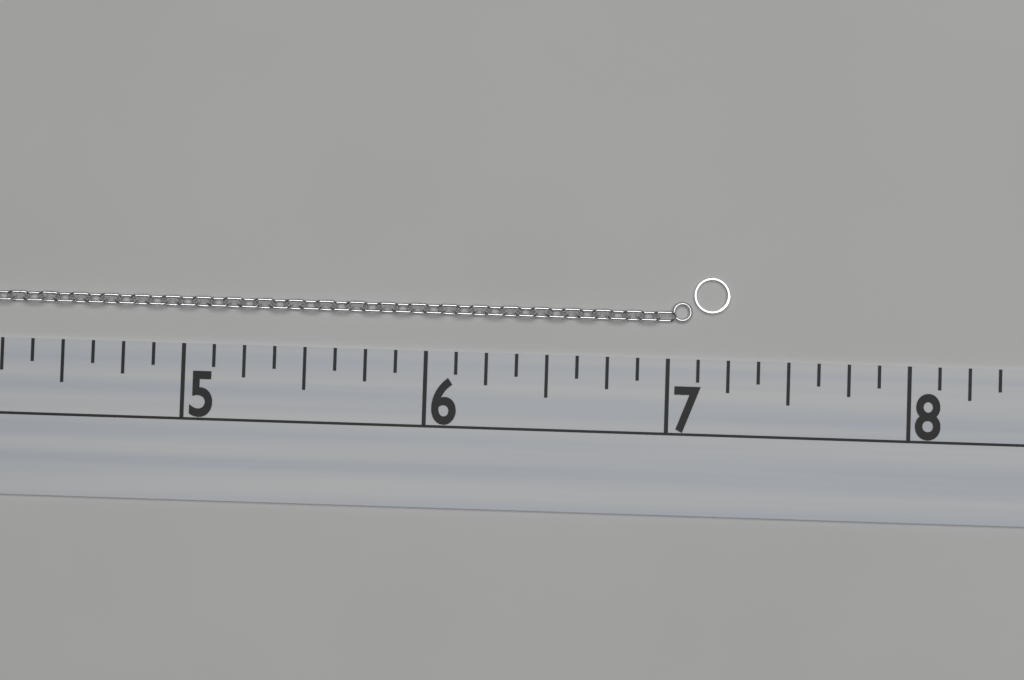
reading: 7.250 (no unit)
